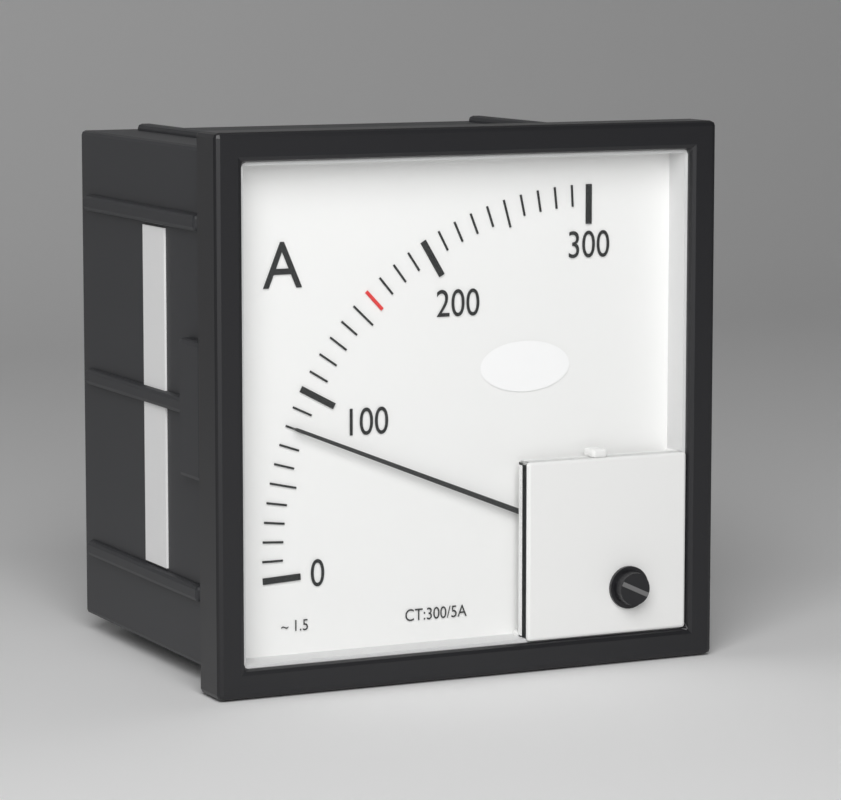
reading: 80 A
